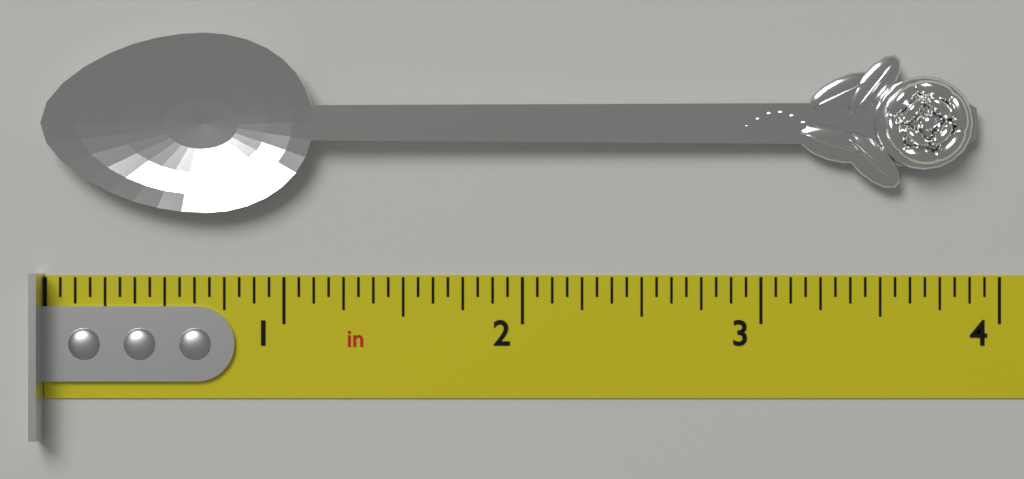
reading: 3.9000 in
